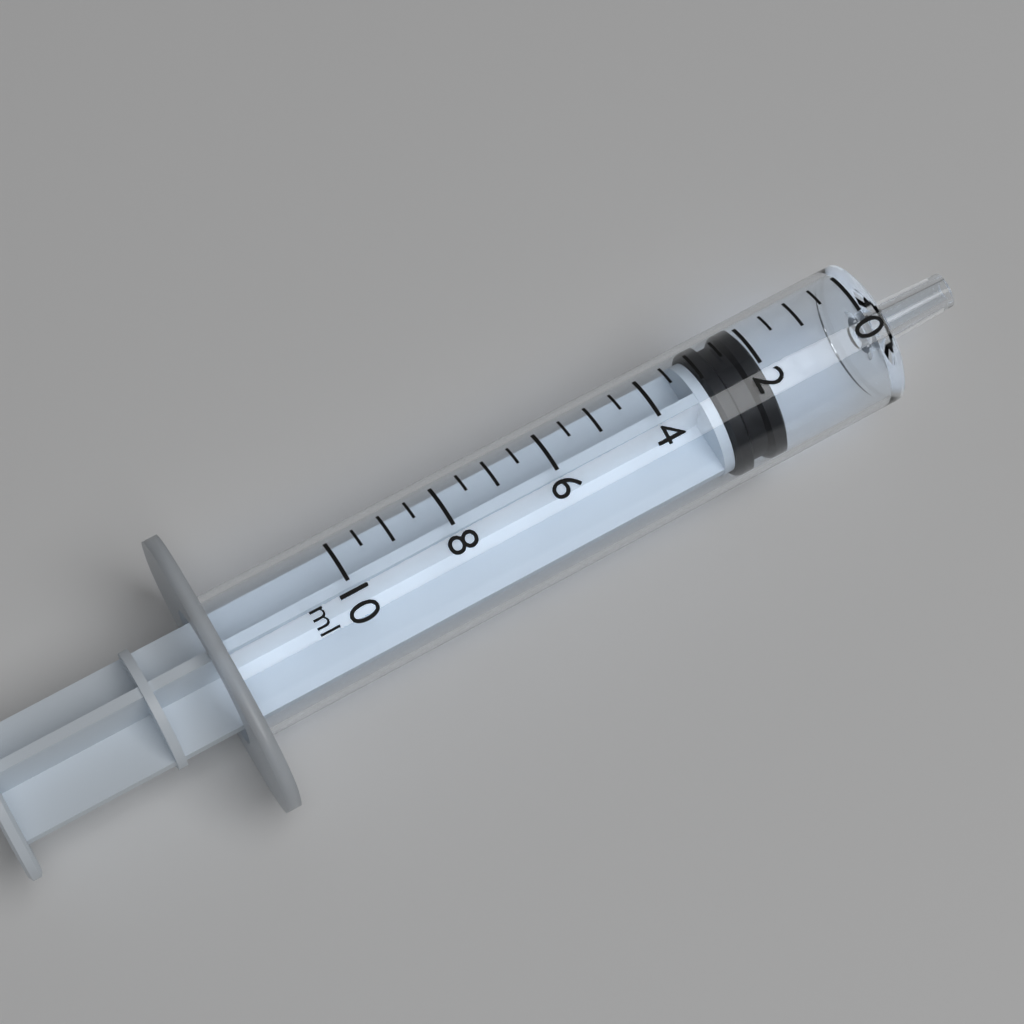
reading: 2.0 ml
